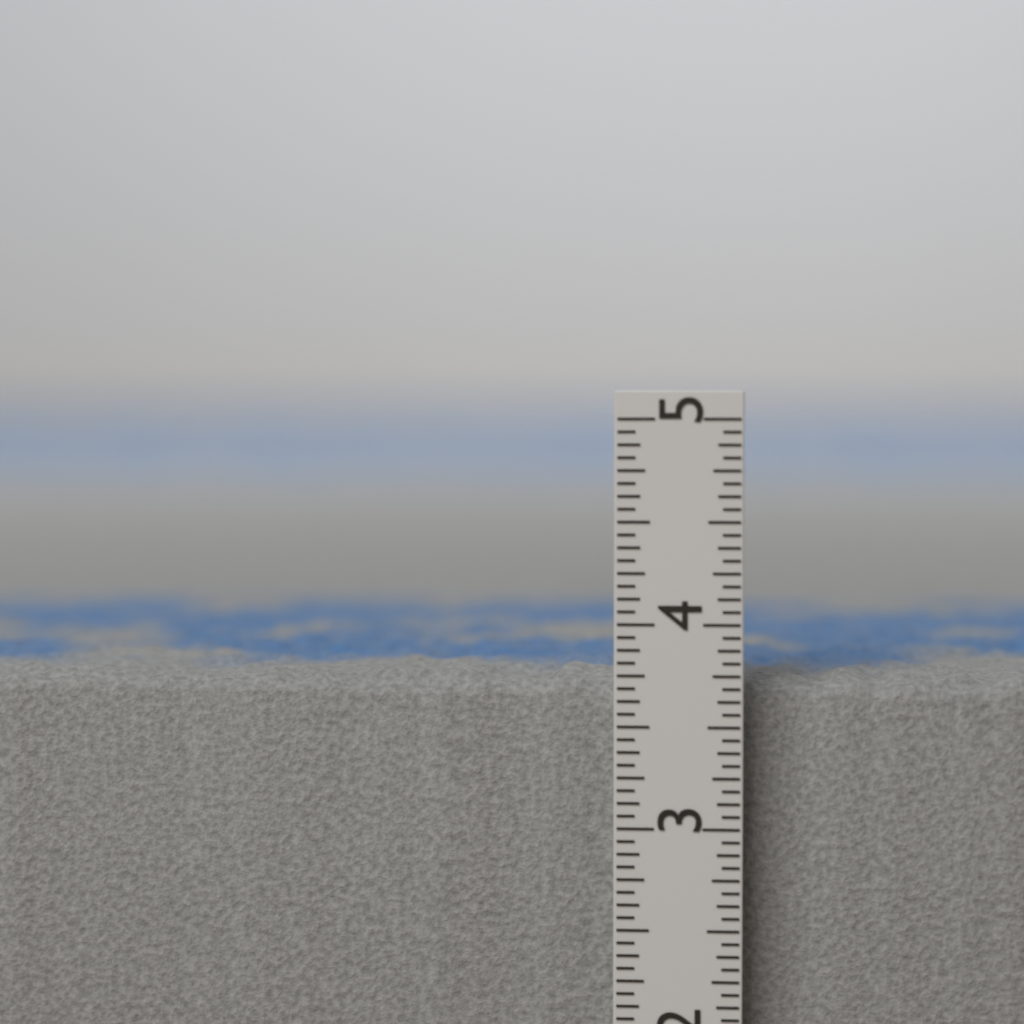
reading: 3.7500 in
